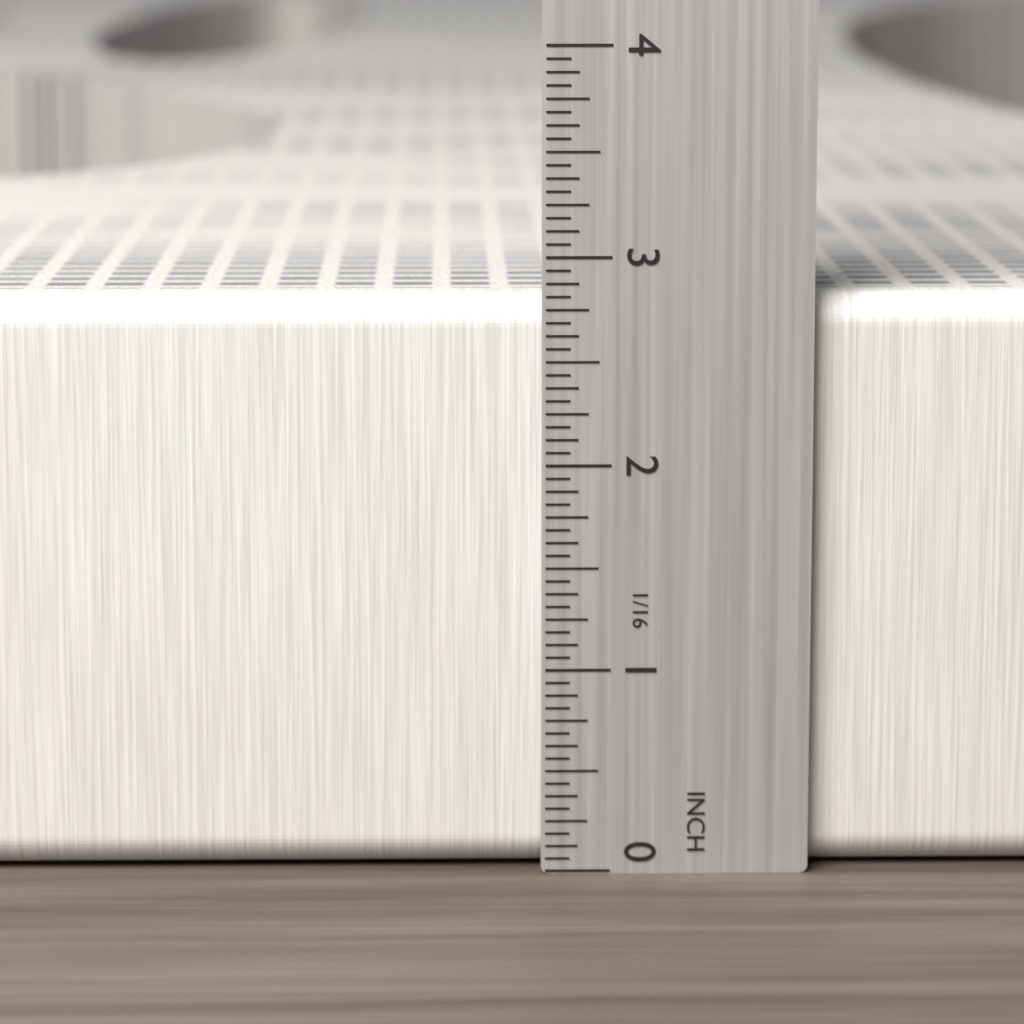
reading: 2.8125 in
